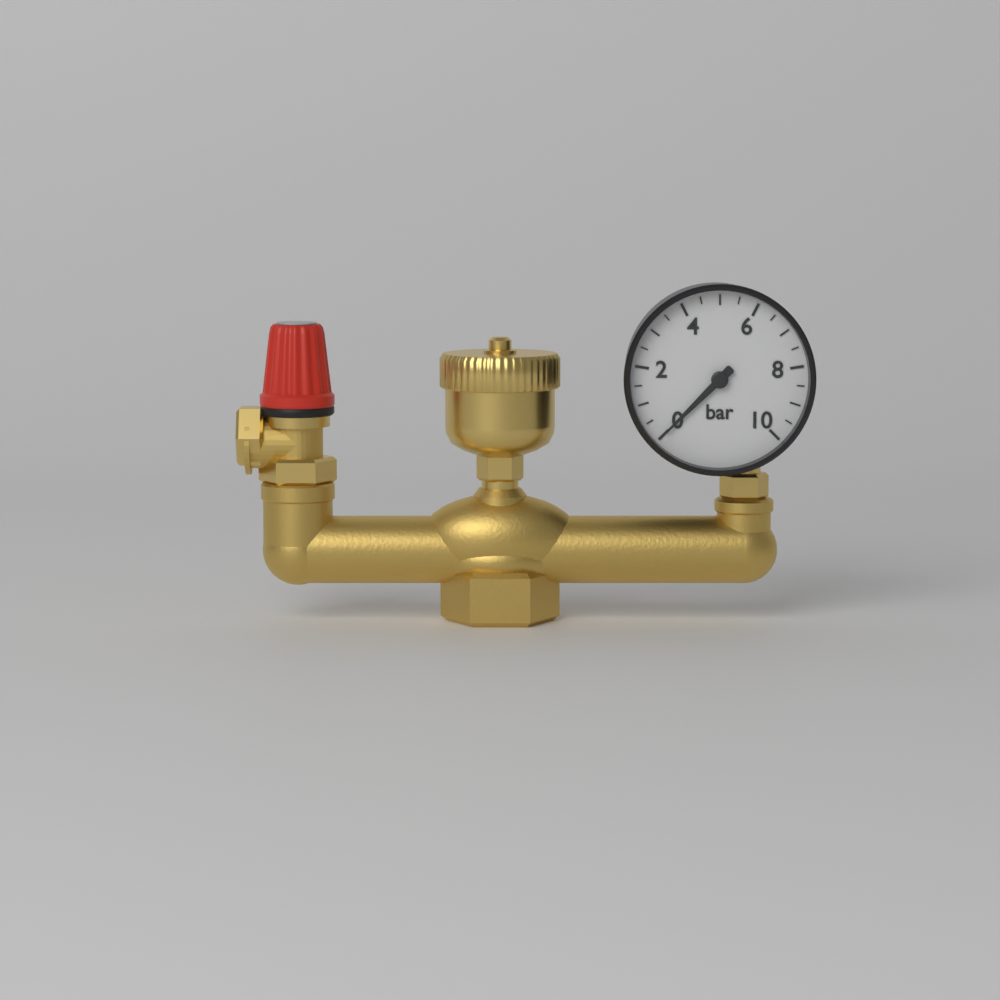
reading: 0.0 bar
